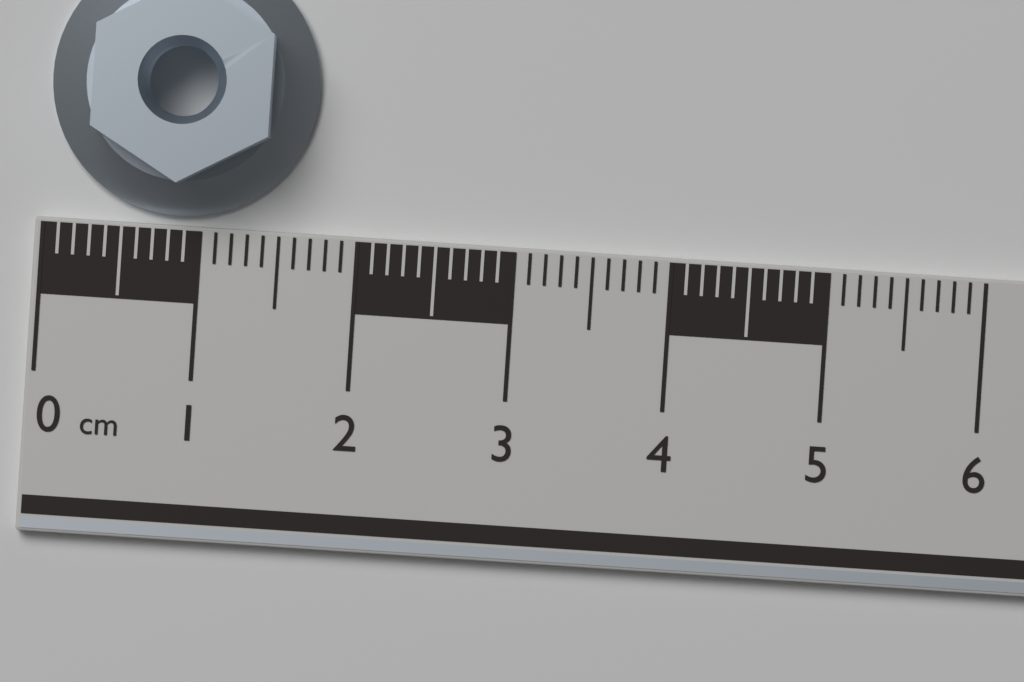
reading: 1.7 cm
